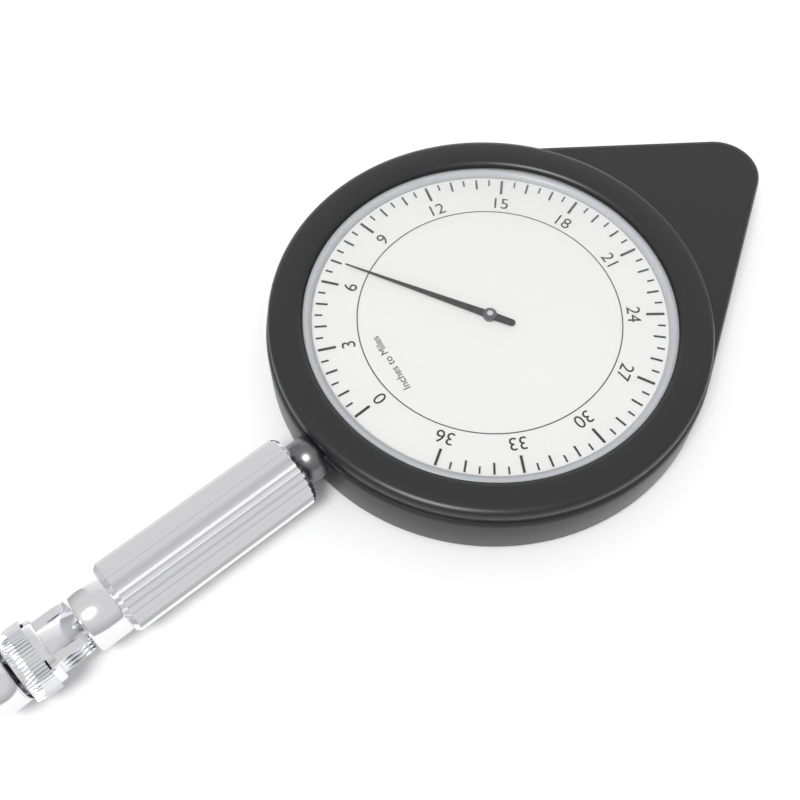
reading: 7.0 miles
